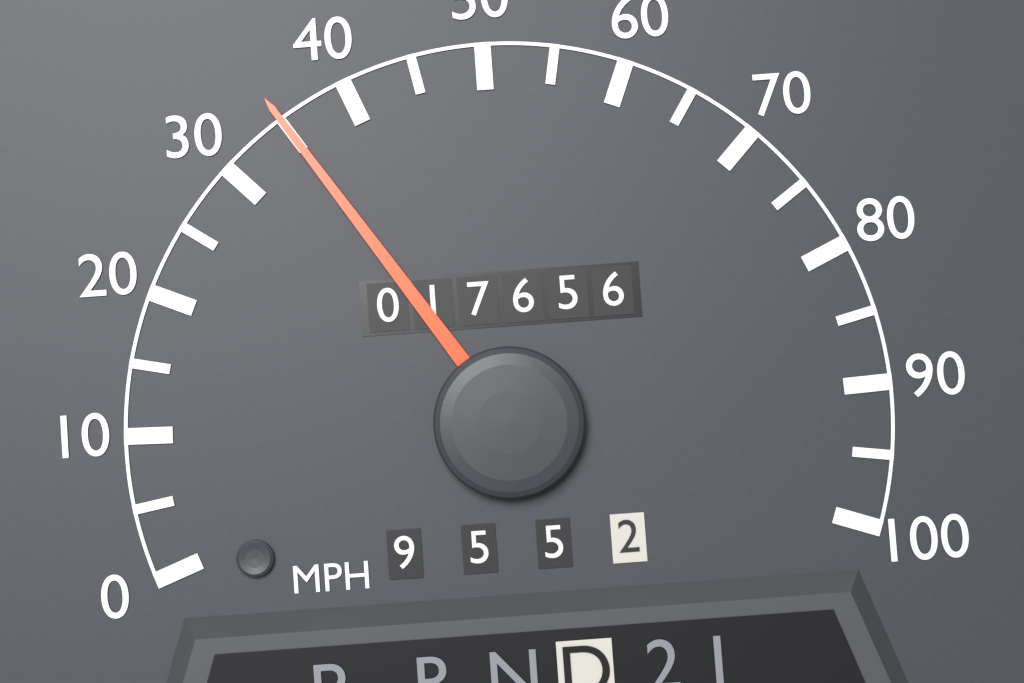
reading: 35 MPH
